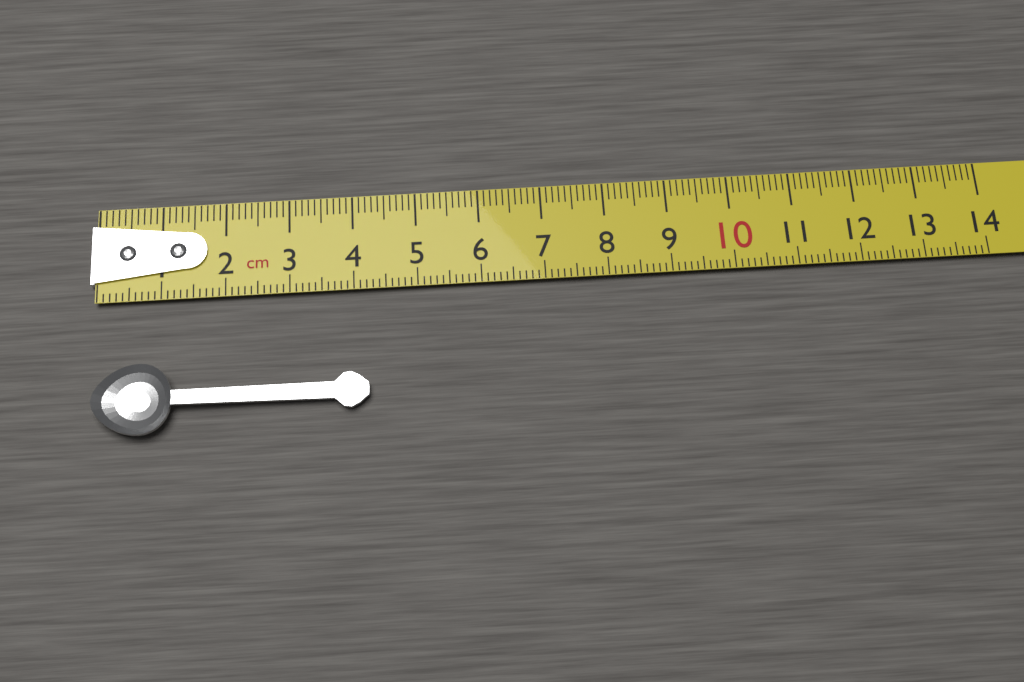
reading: 4.2 cm
